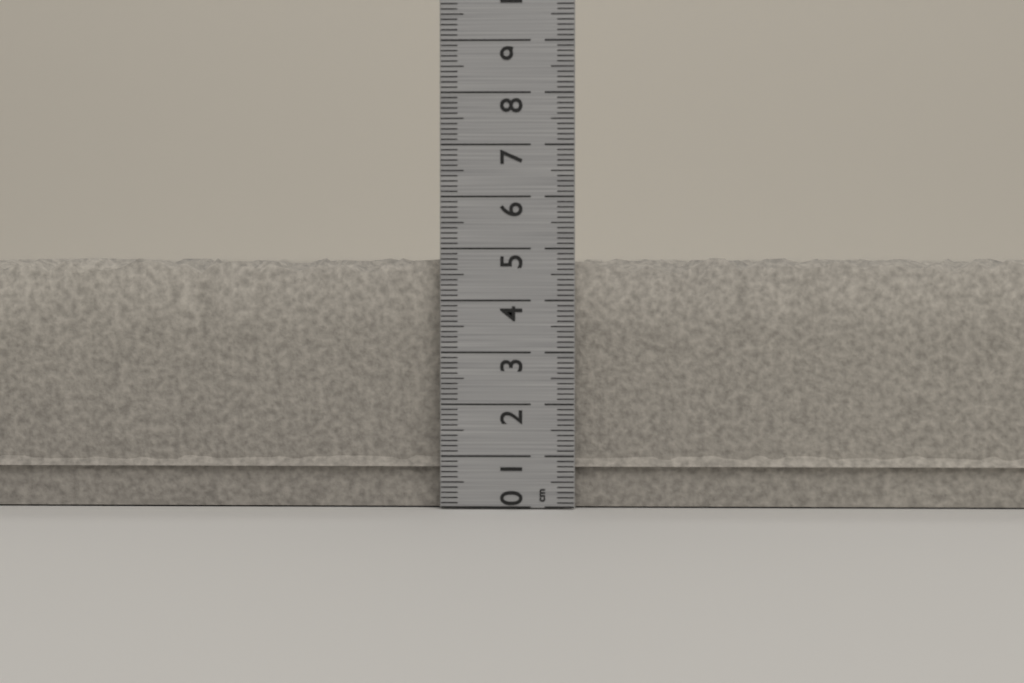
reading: 4.9 cm
